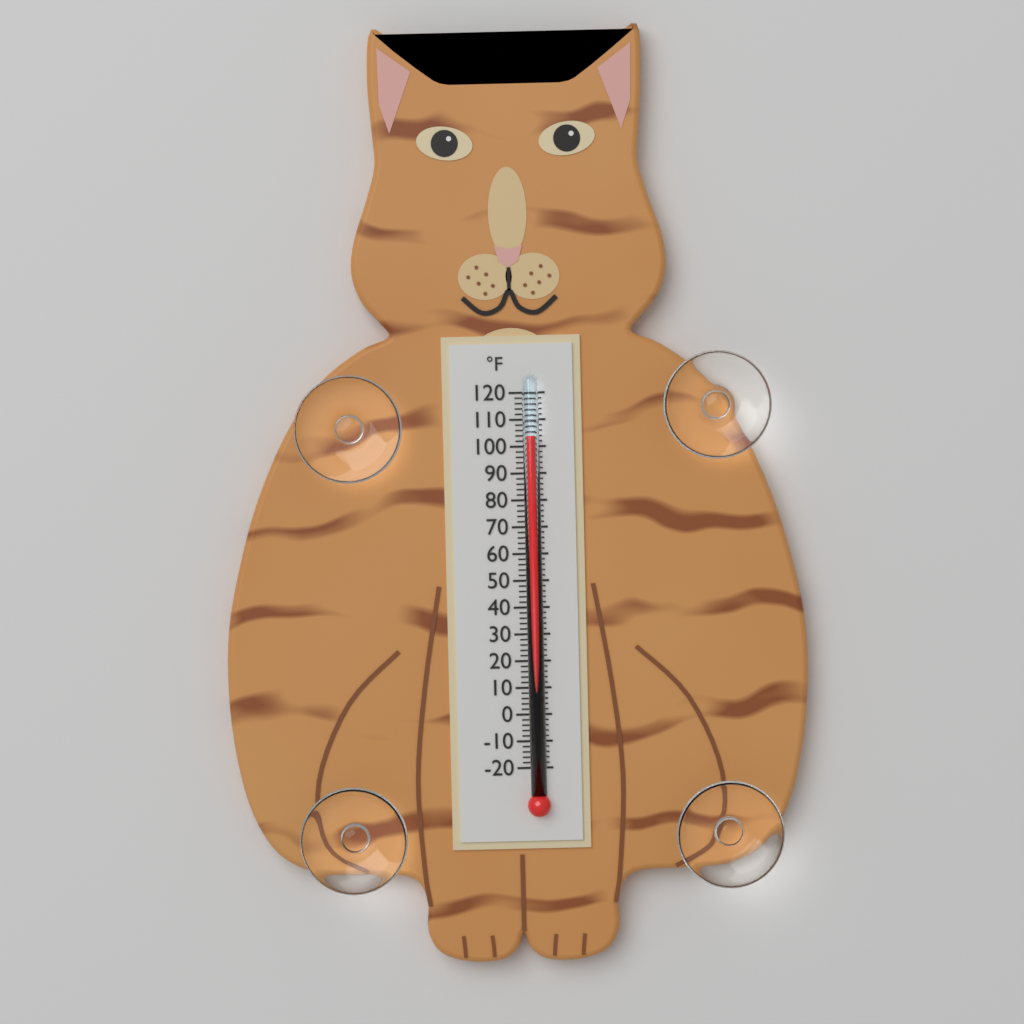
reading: 104 °F
